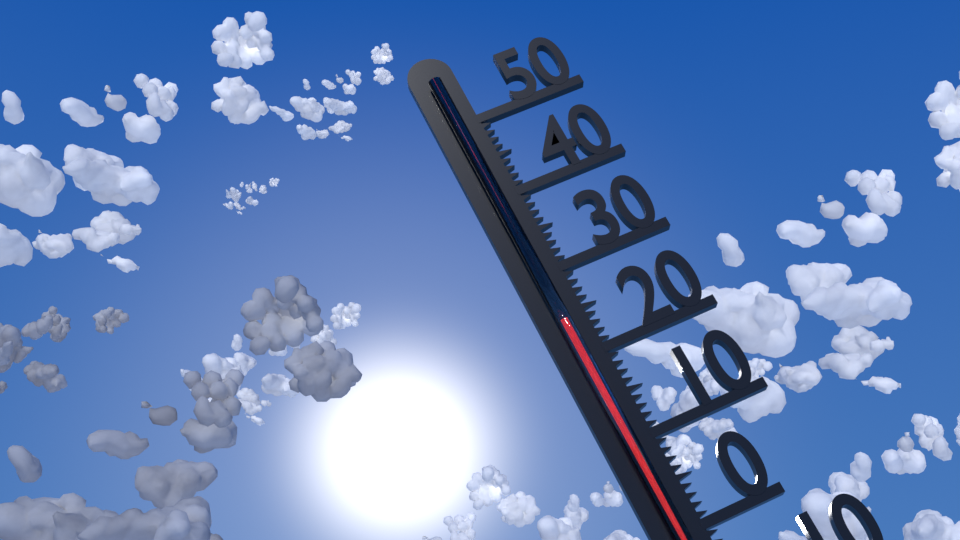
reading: 24 °C
